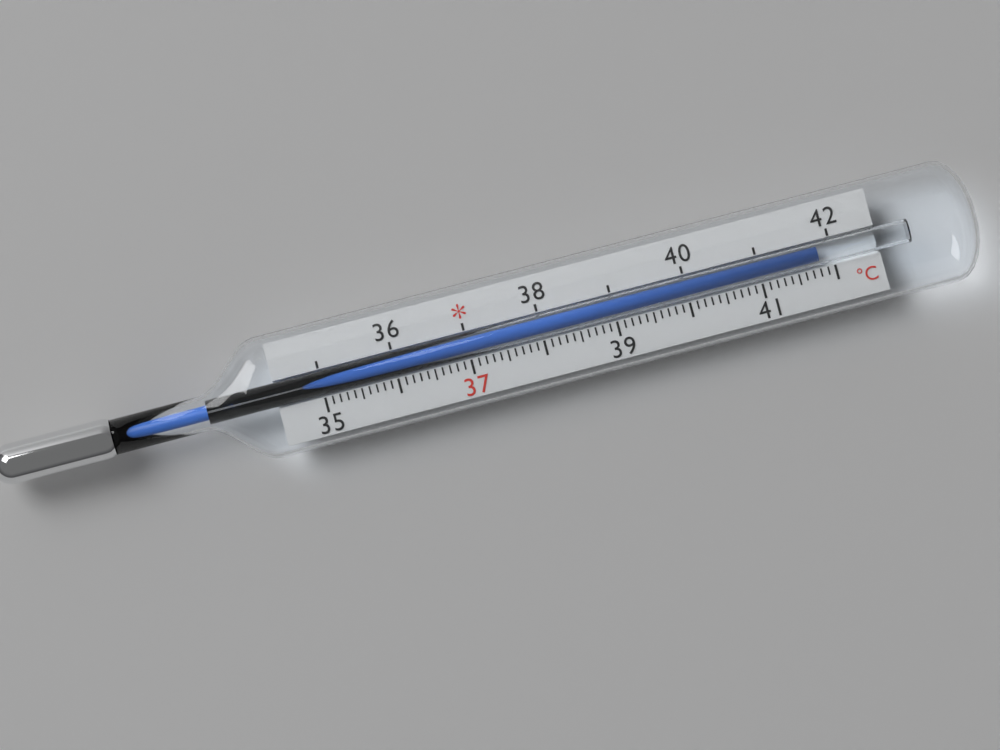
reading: 41.8 °C
